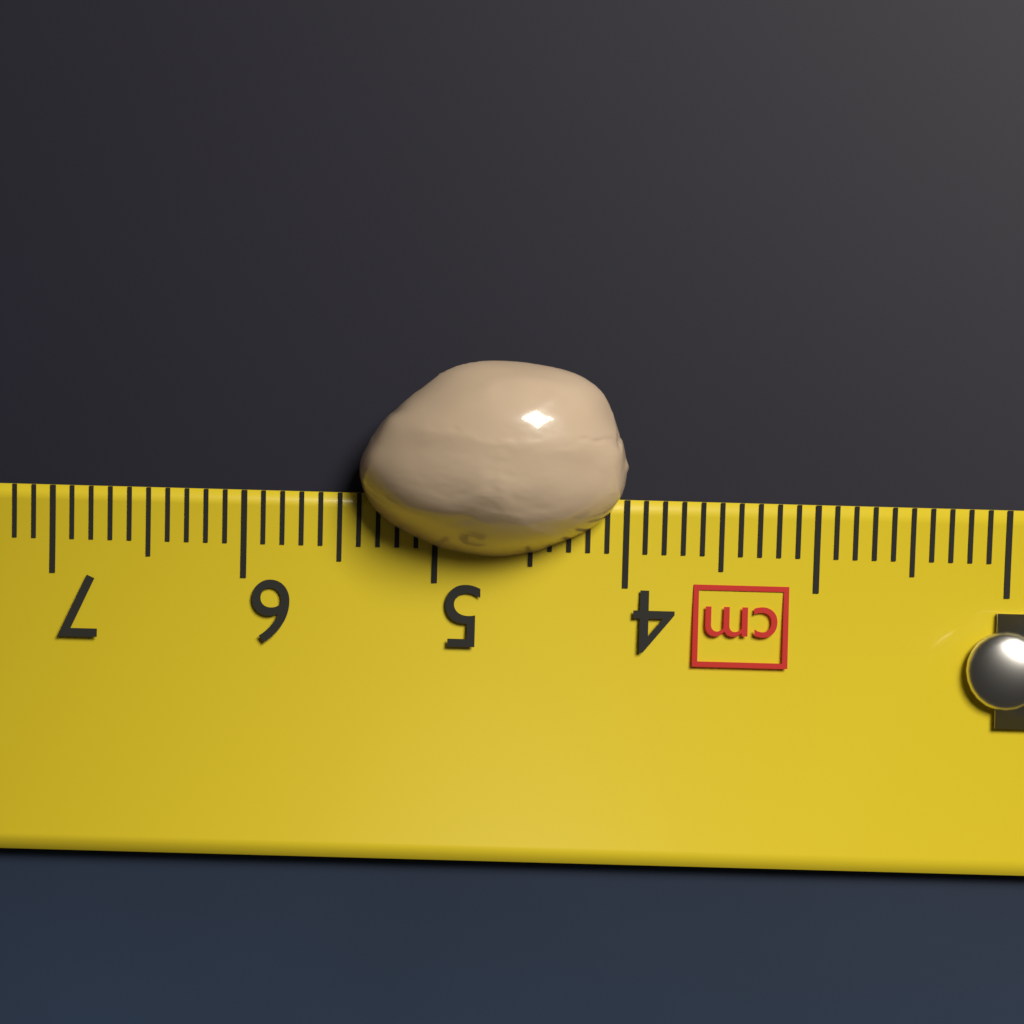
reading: 5.4 cm
